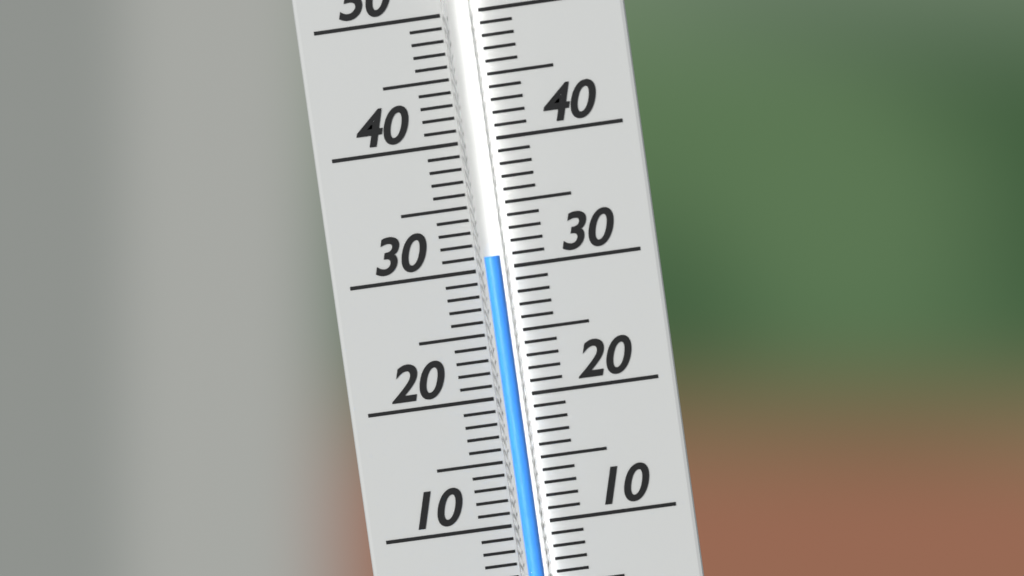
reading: 31 (no unit)
